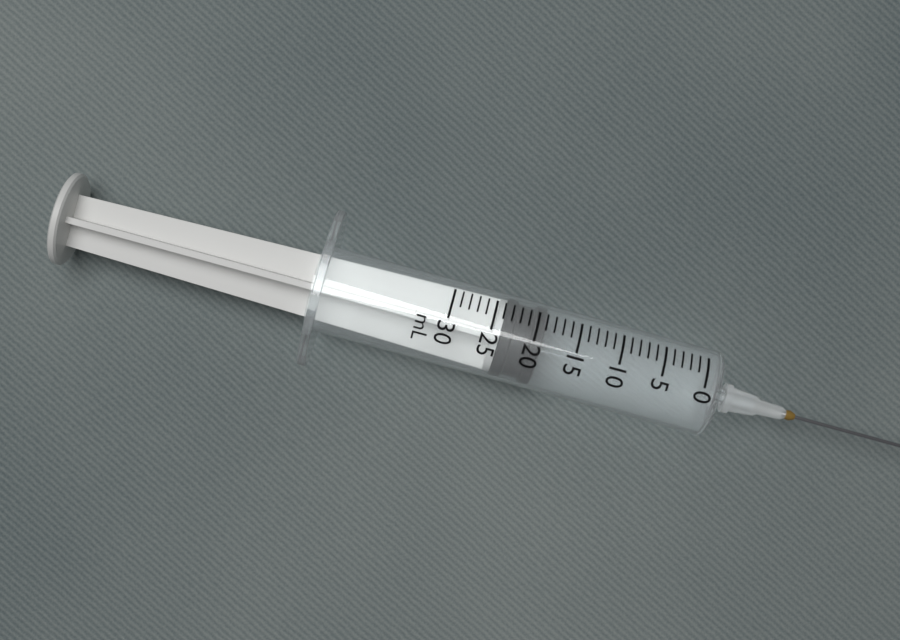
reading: 19 mL
